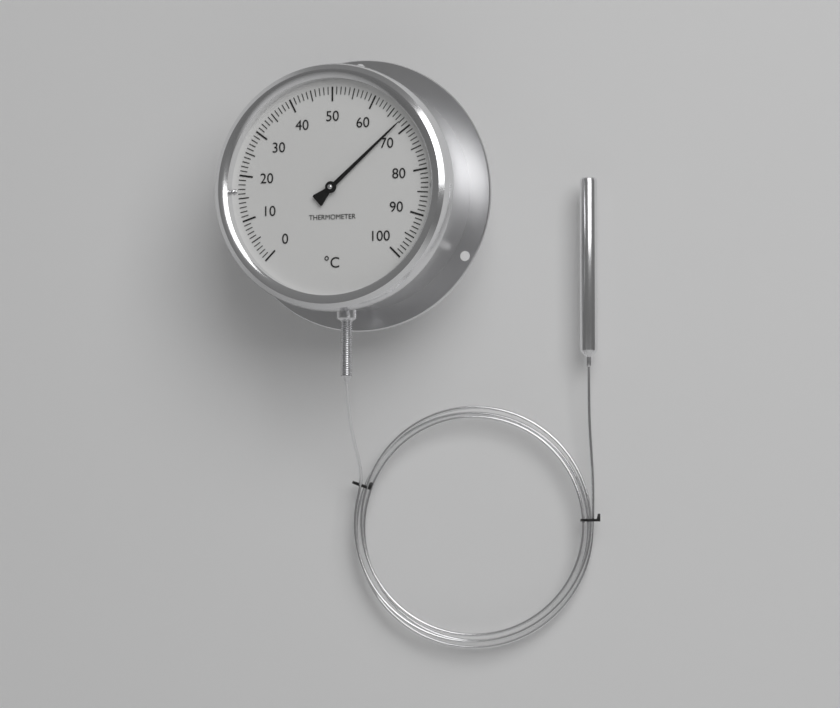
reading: 68 °C
